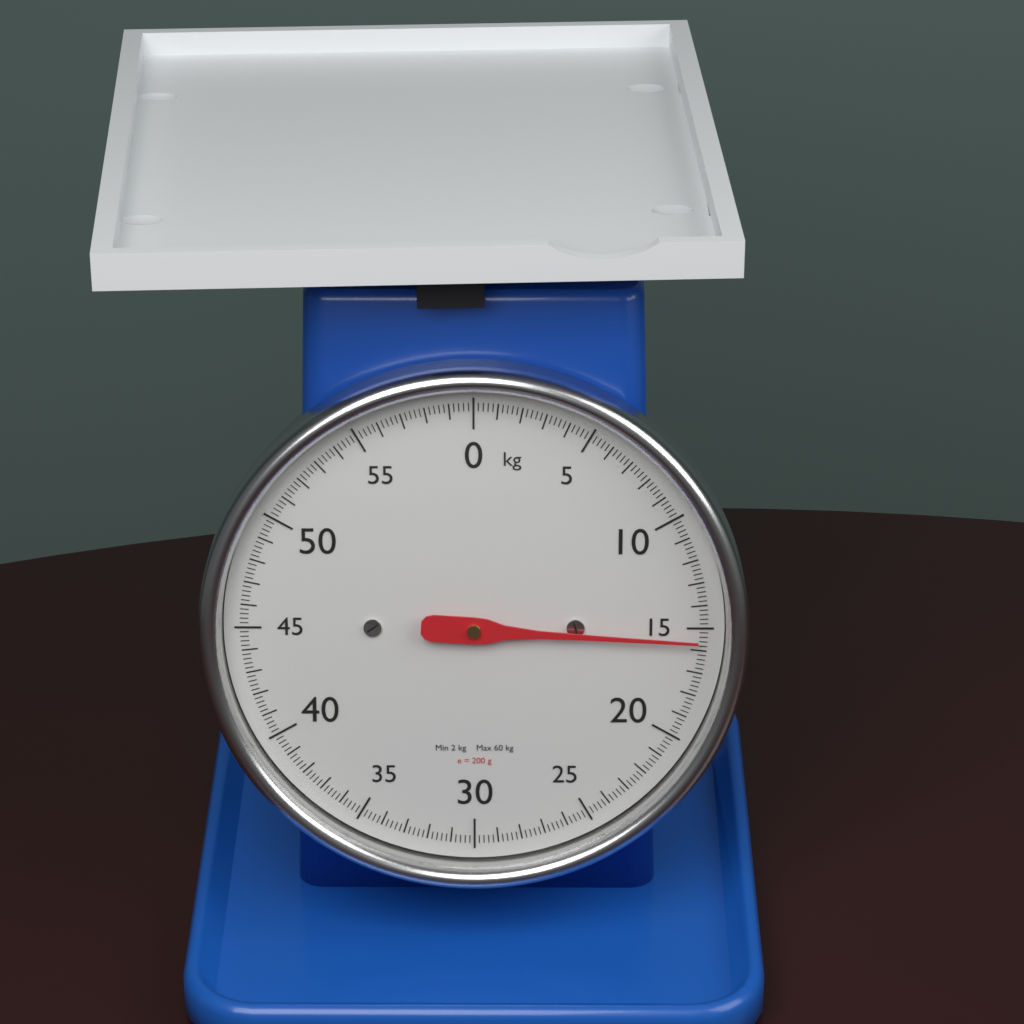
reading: 15.6 kg
